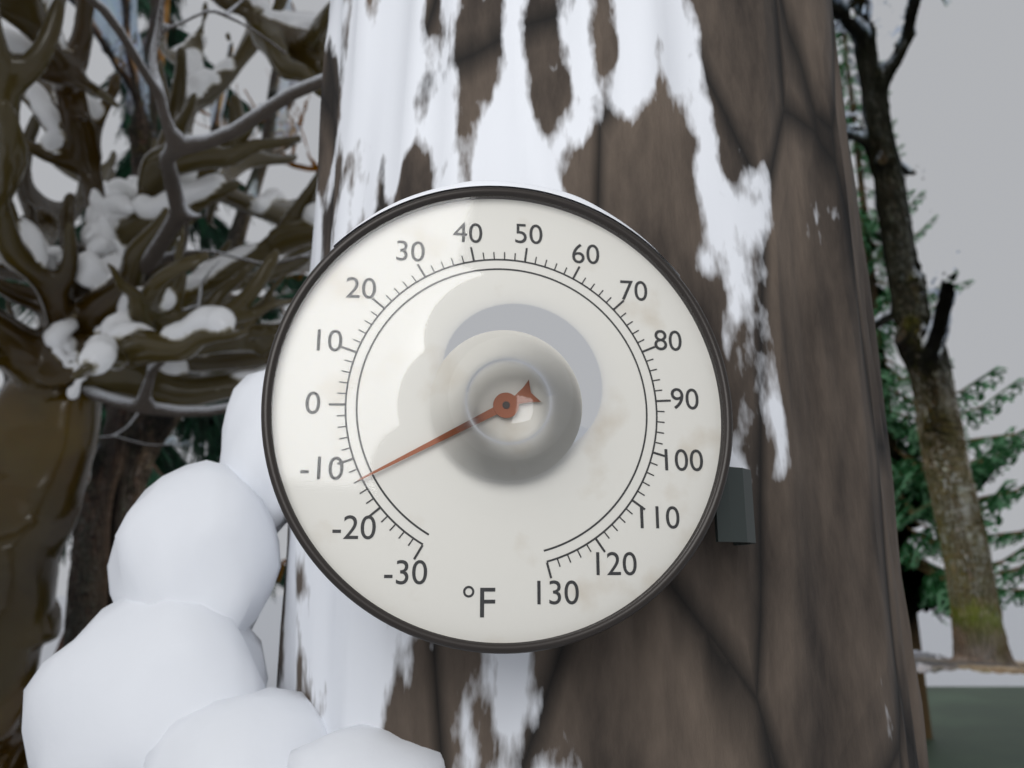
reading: -14 °F
